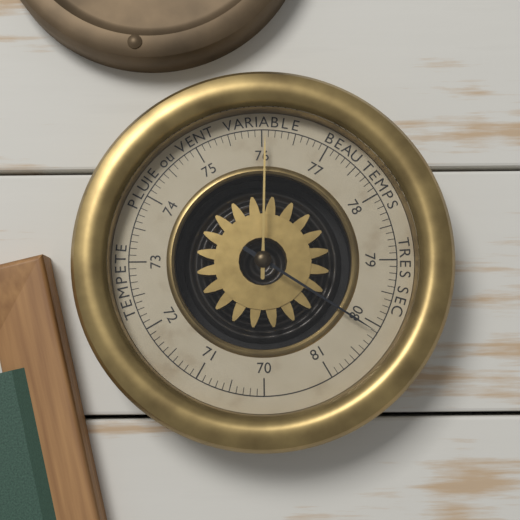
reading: 80.1 (no unit)
